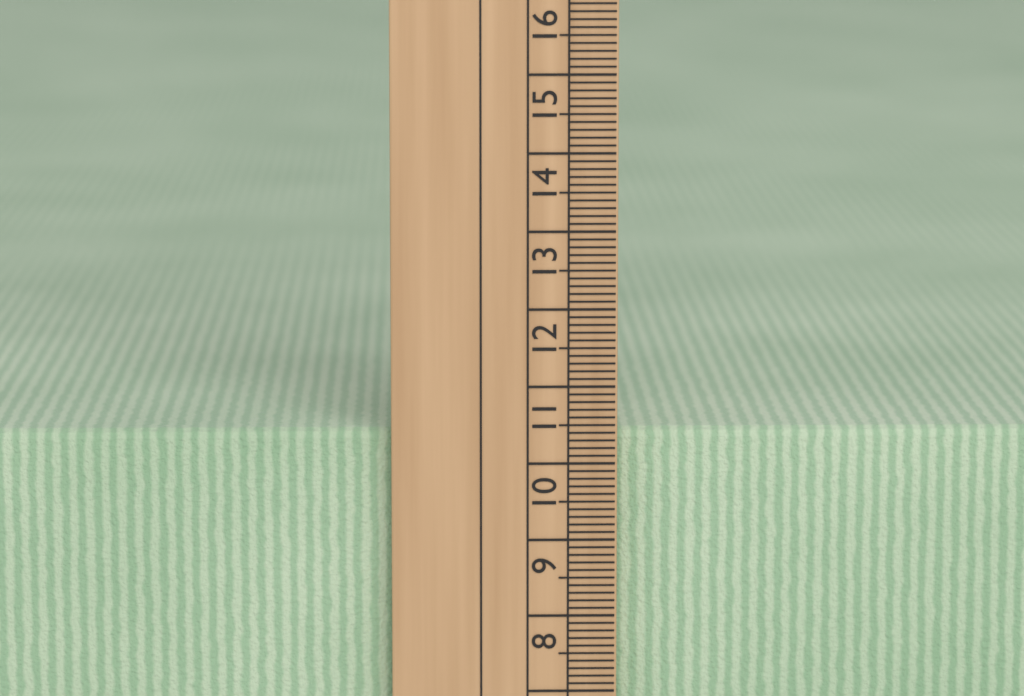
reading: 10.4 cm
